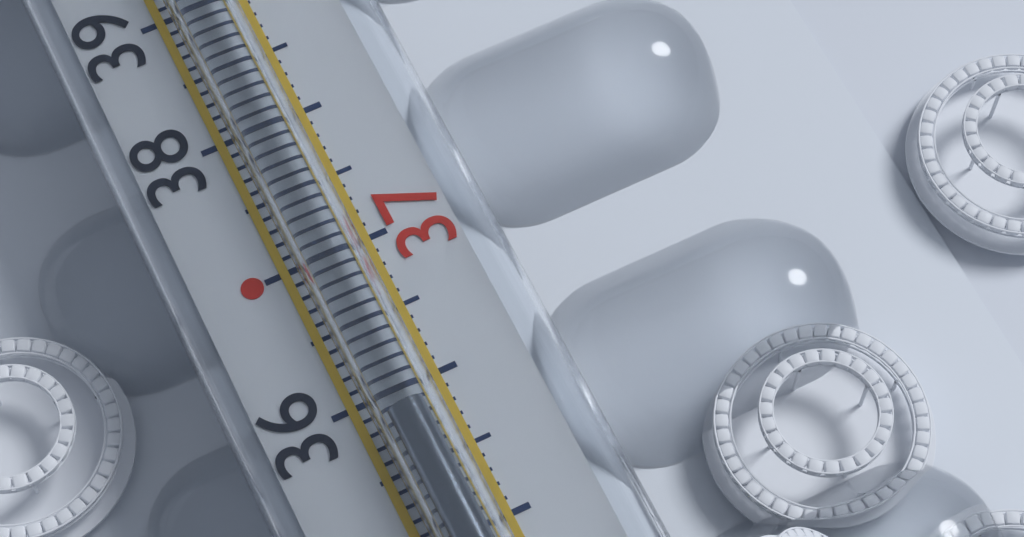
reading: 35.8 °C
